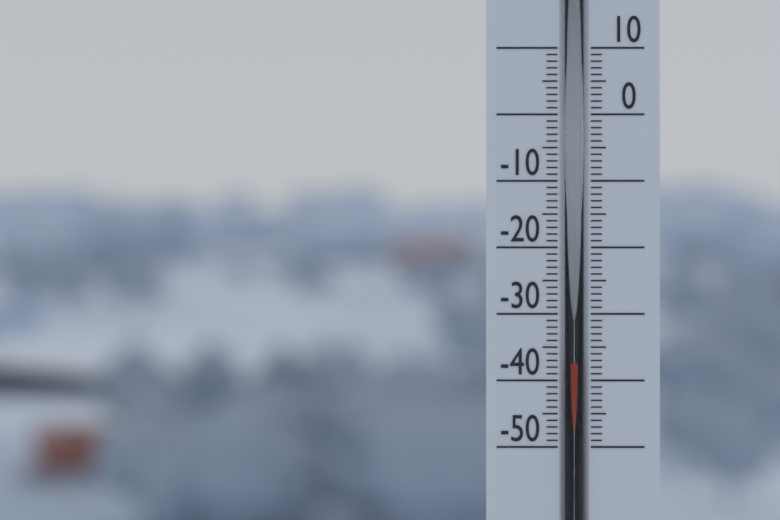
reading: -37 (no unit)
